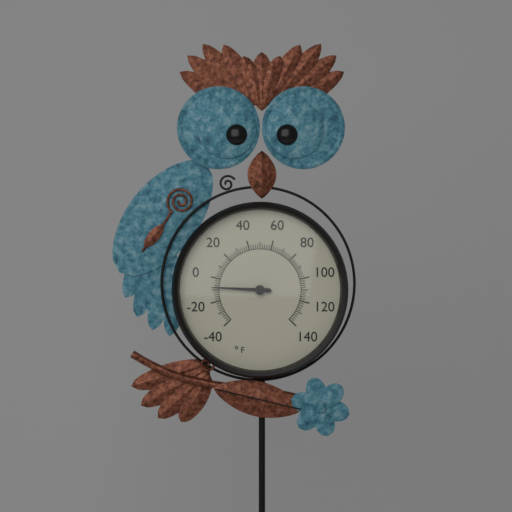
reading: -8 °F
